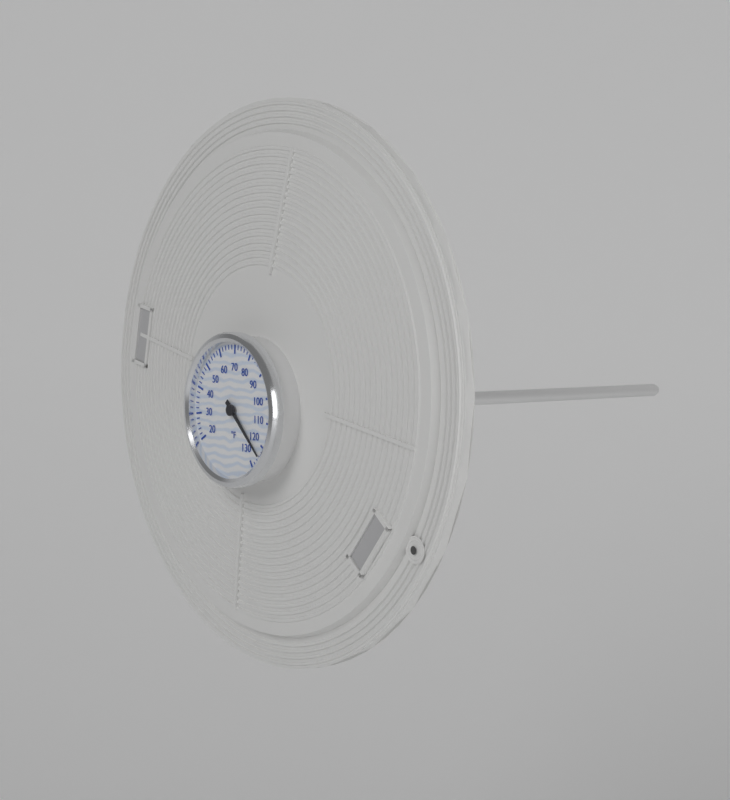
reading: 124 °F
